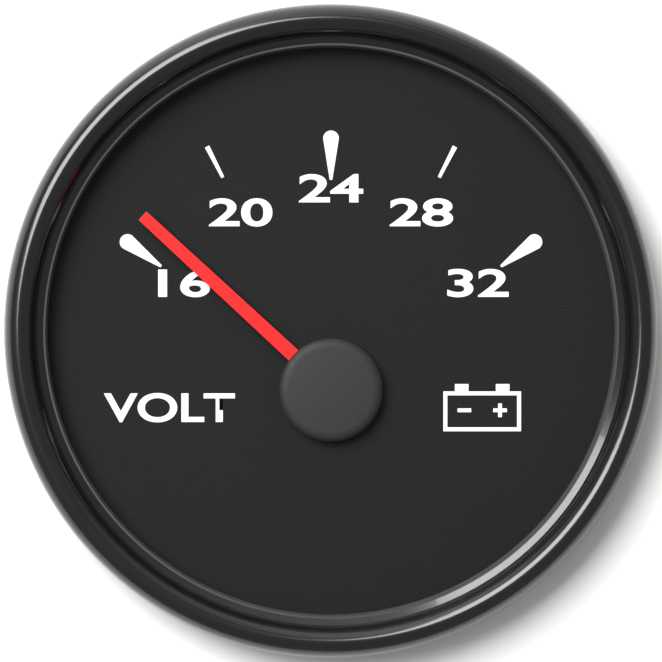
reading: 17 V
